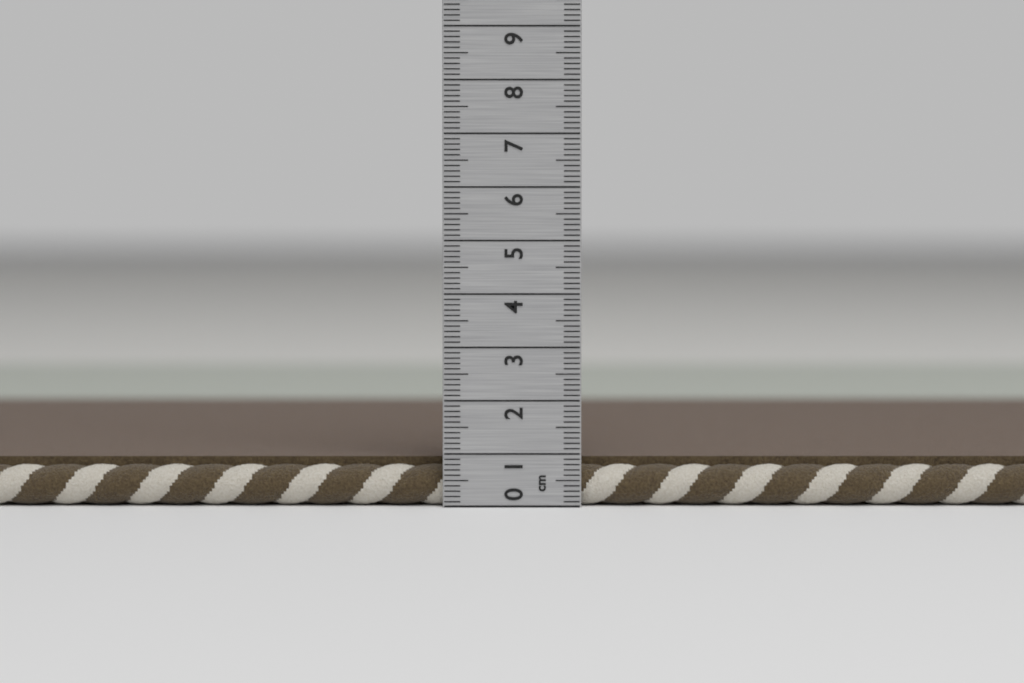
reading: 0.9 cm
